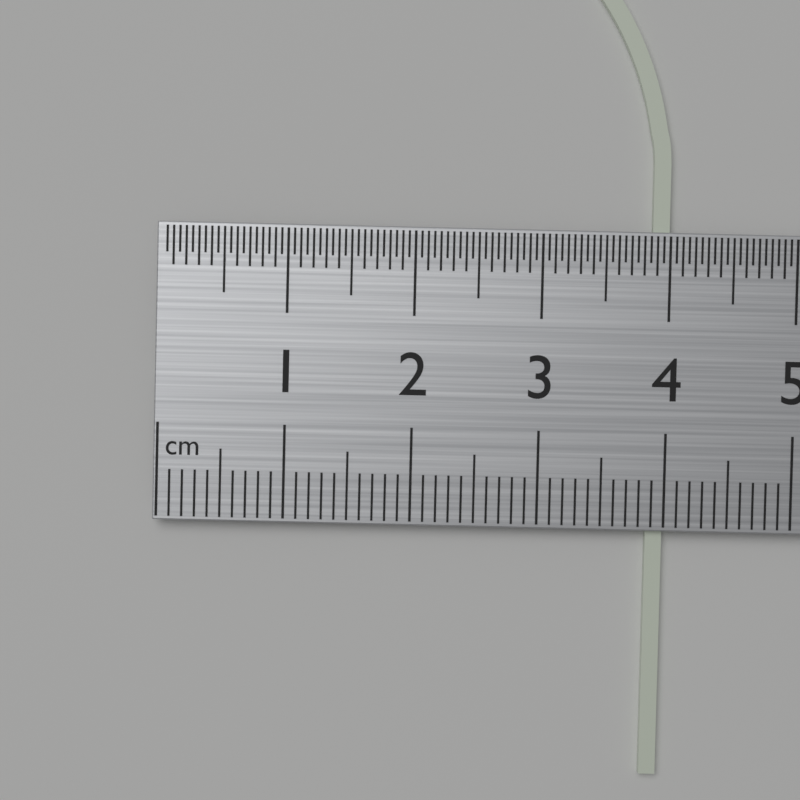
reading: 4.0 cm
